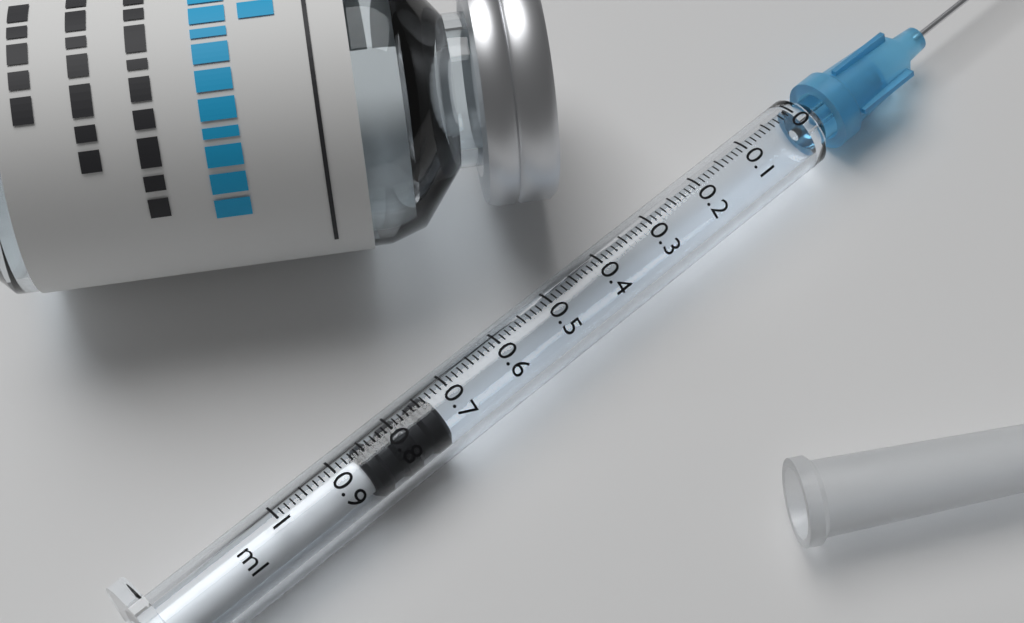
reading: 0.73 ml
